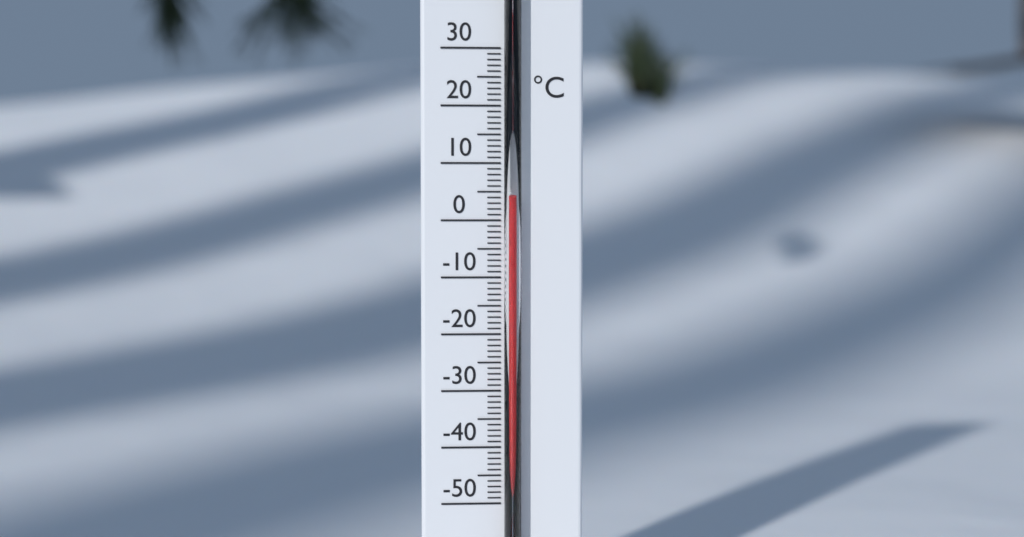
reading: 4 °C
